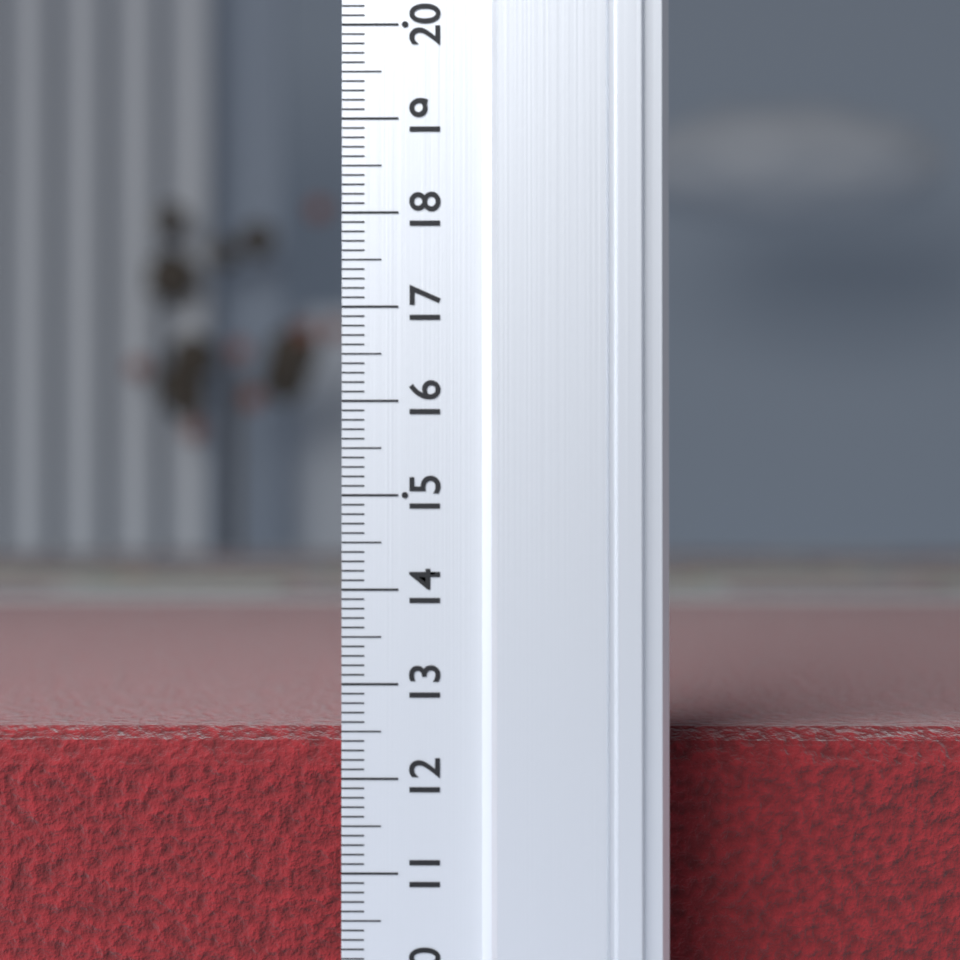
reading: 12.4 (no unit)
